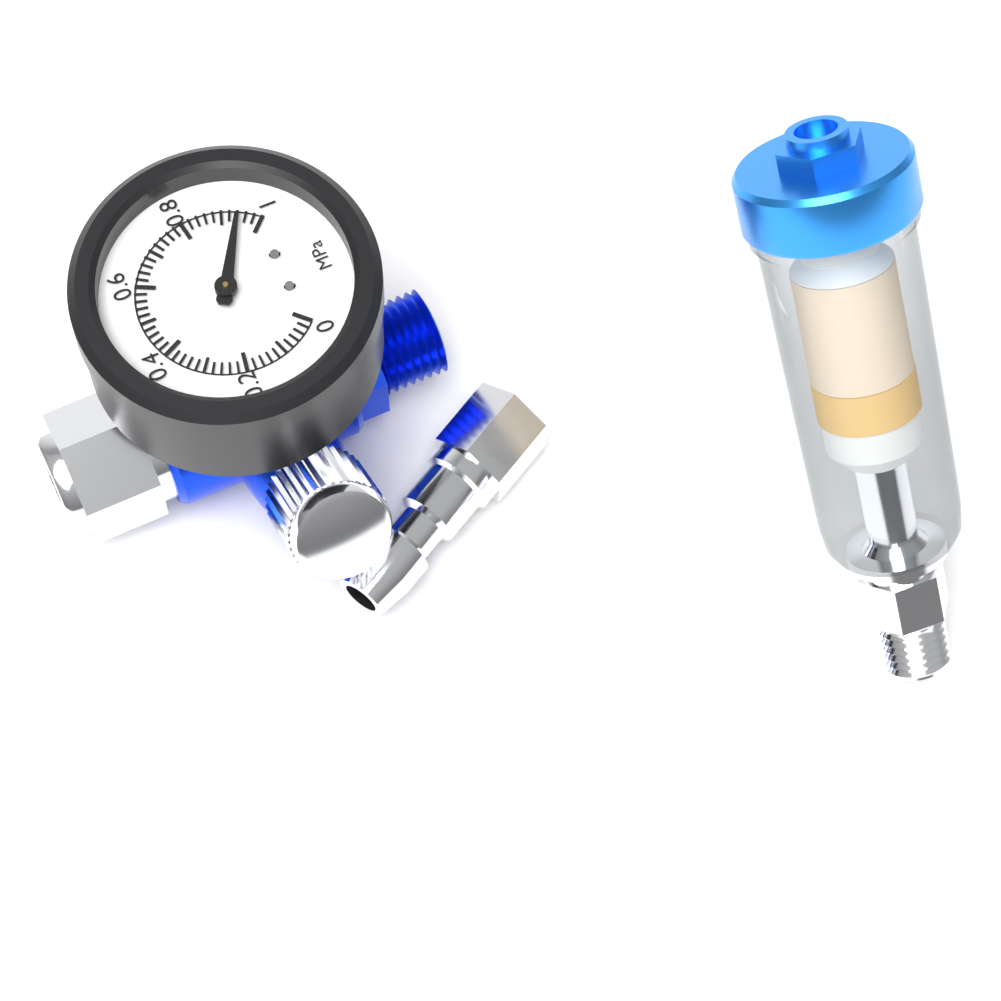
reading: 0.94 MPa
